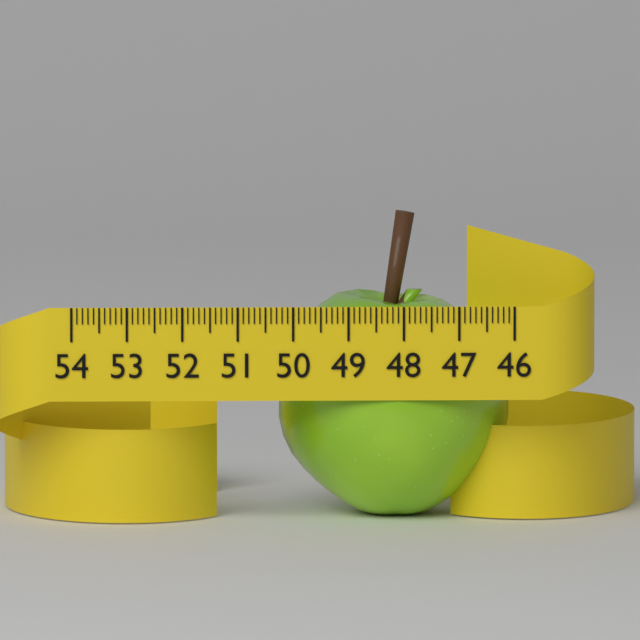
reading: 50.2 (no unit)
